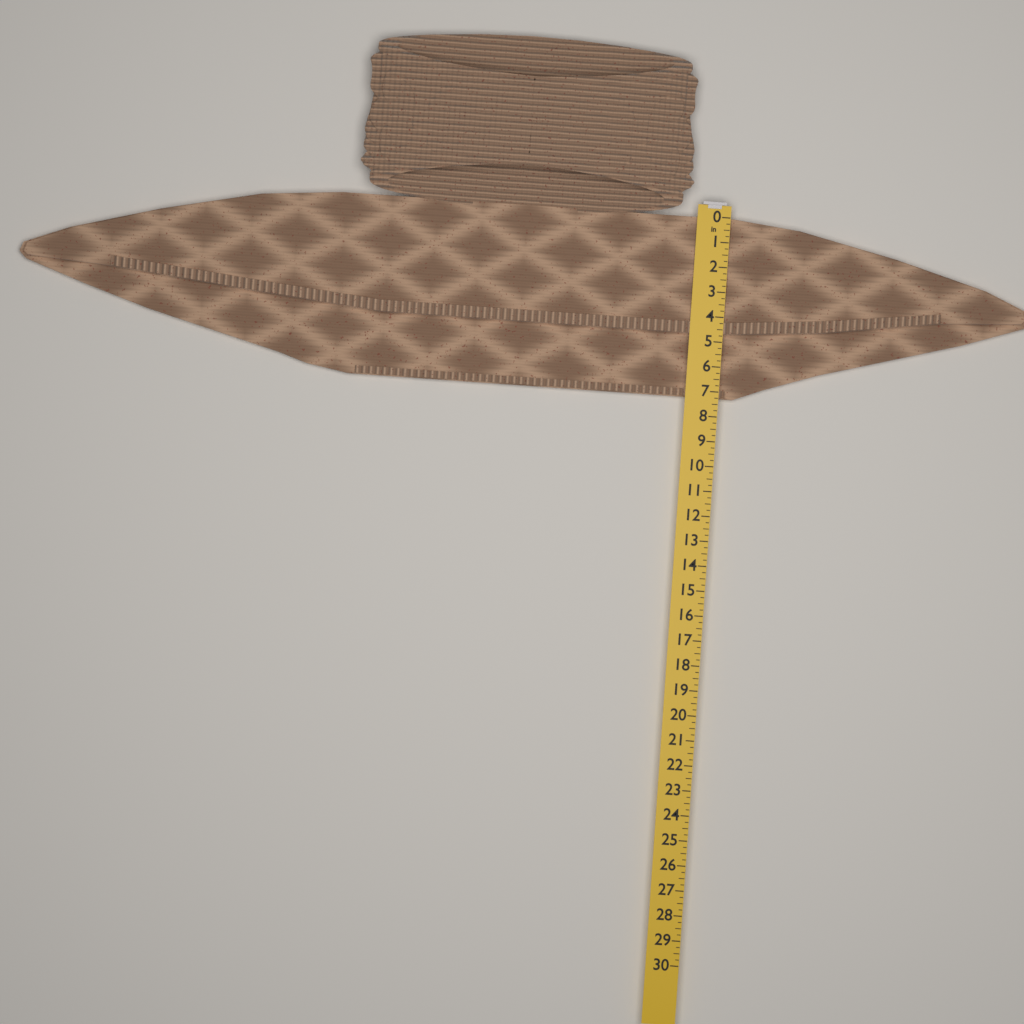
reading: 7.25 in
